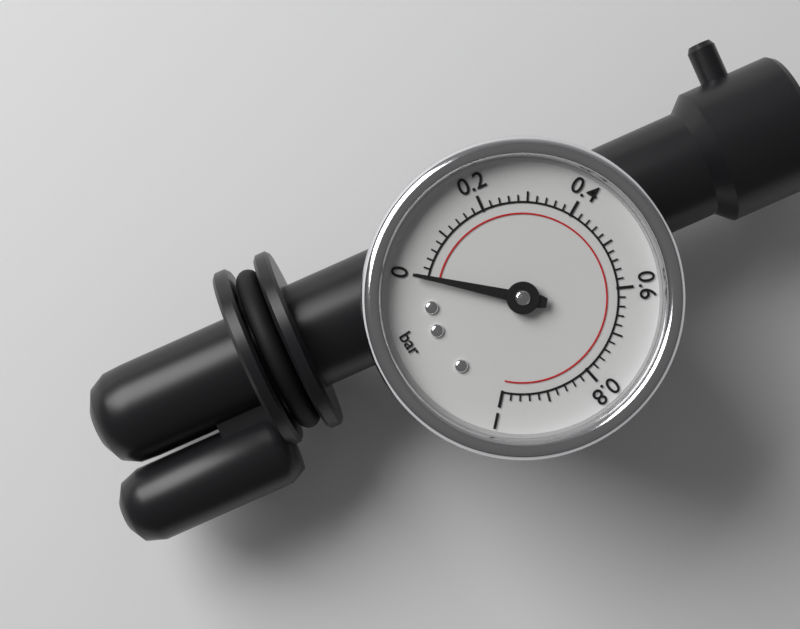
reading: 0.00 bar
